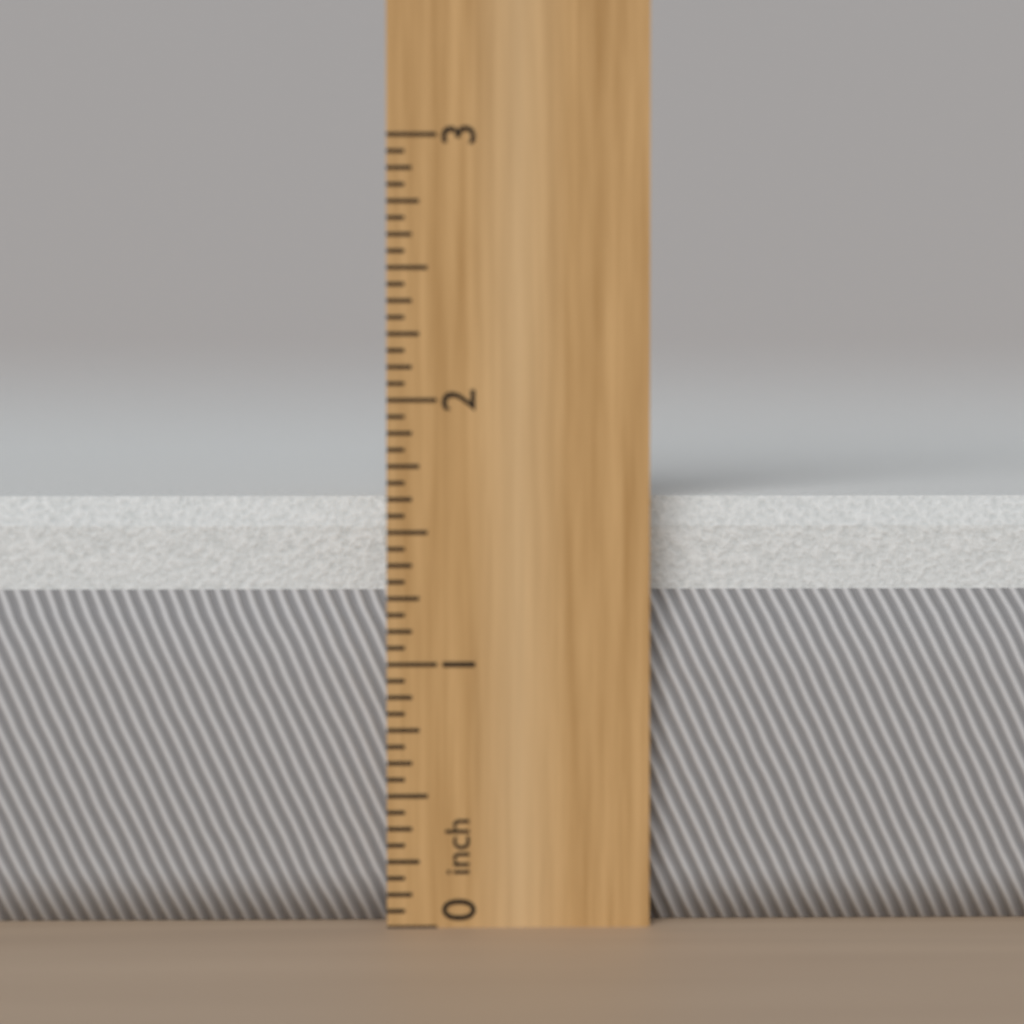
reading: 1.6250 inch
